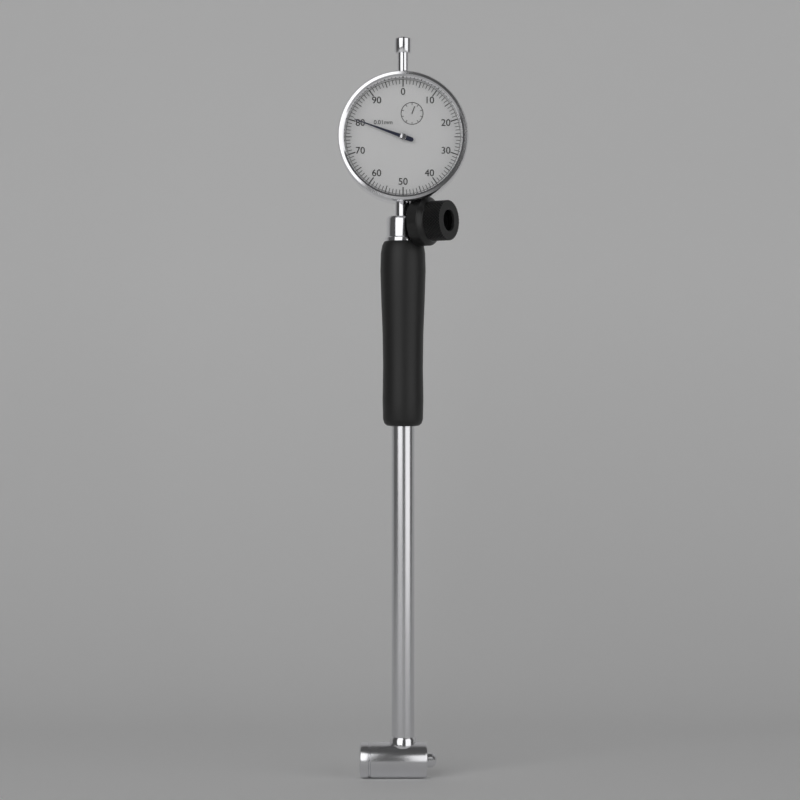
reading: 0.805 mm
